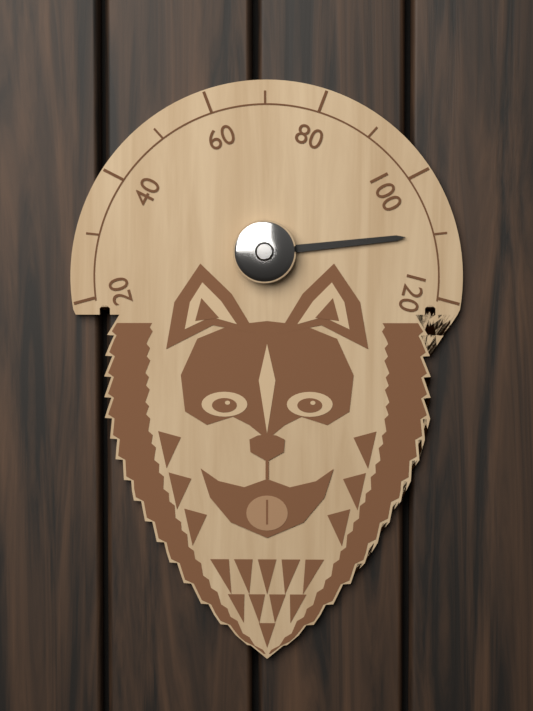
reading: 110 (no unit)
